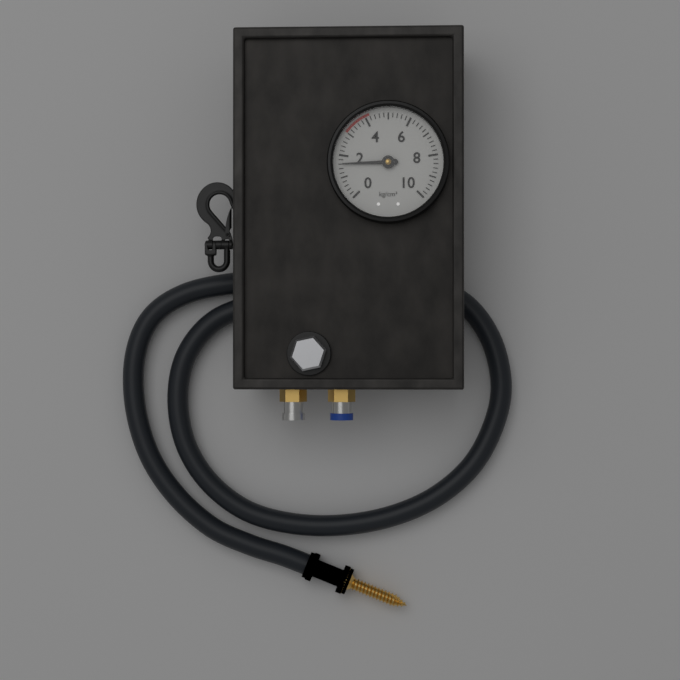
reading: 1.6 kg/cm²
